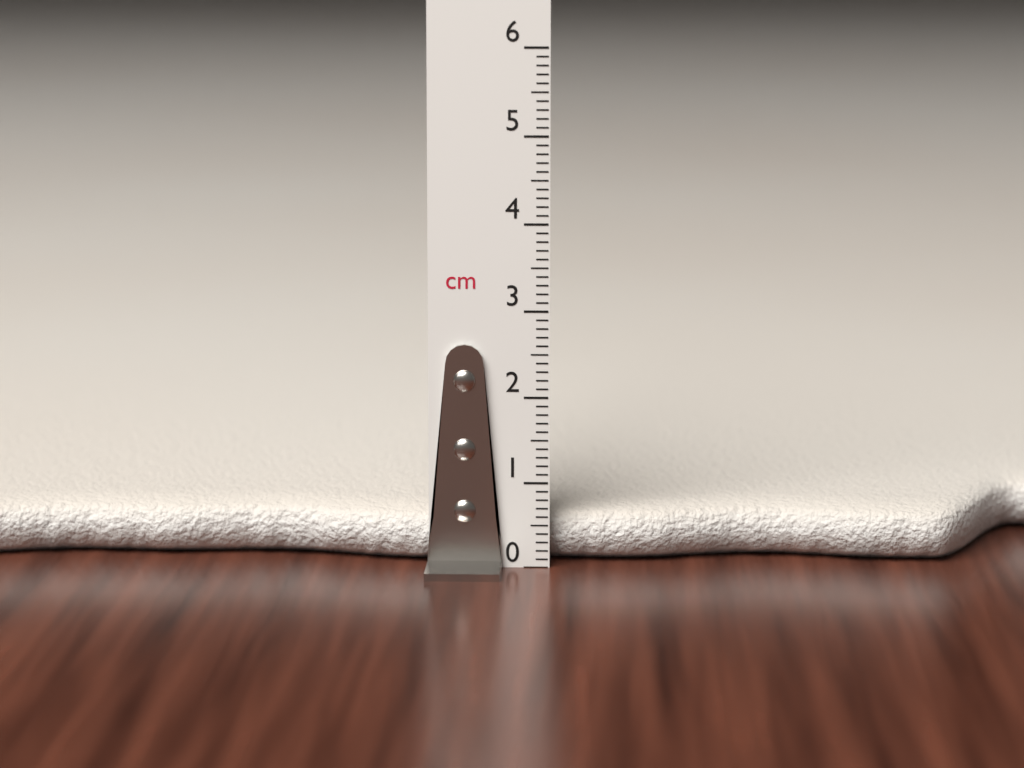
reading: 0.6 cm
